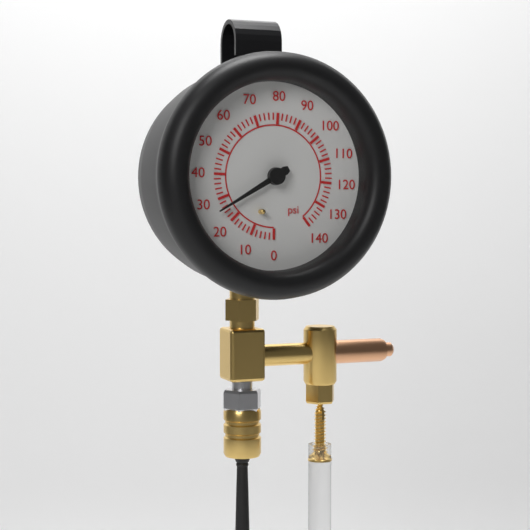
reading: 26 psi
